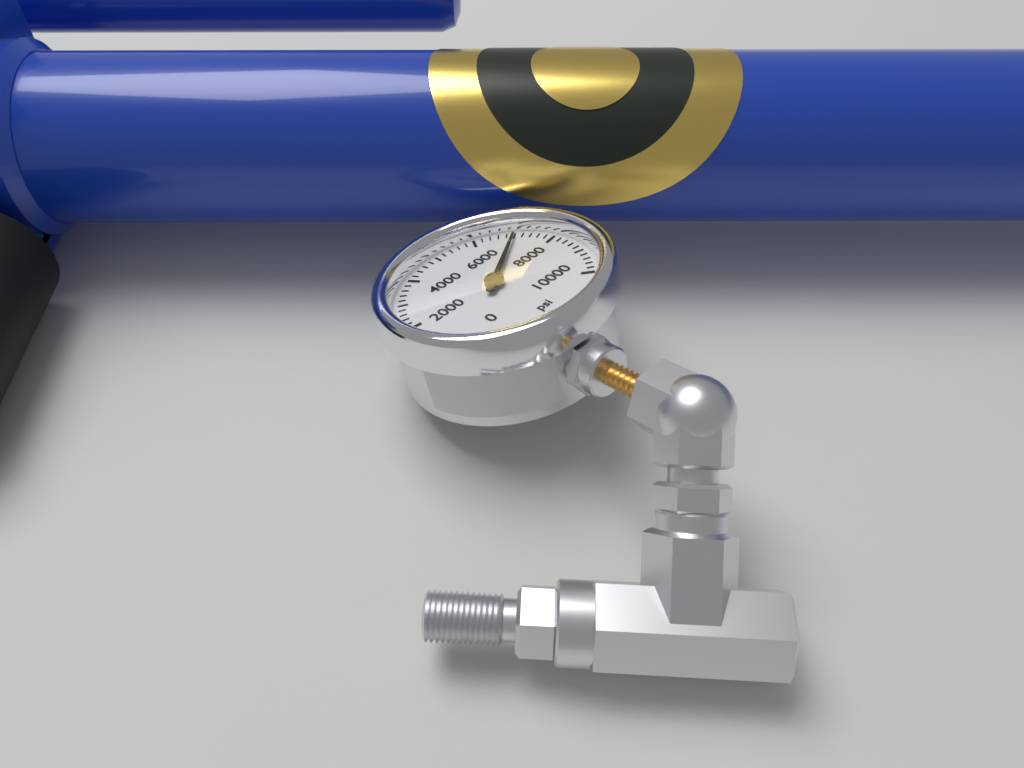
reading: 7000 psi
